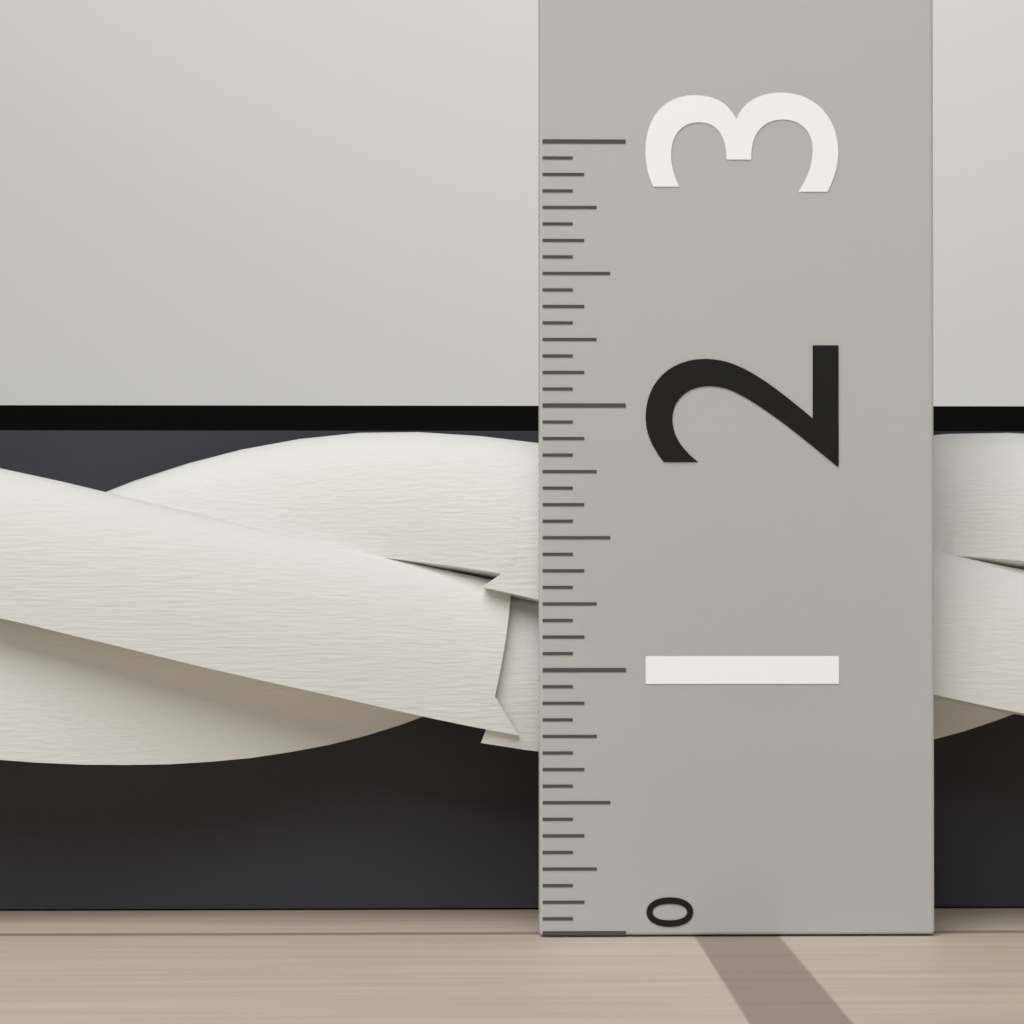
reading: 1.9375 (no unit)
